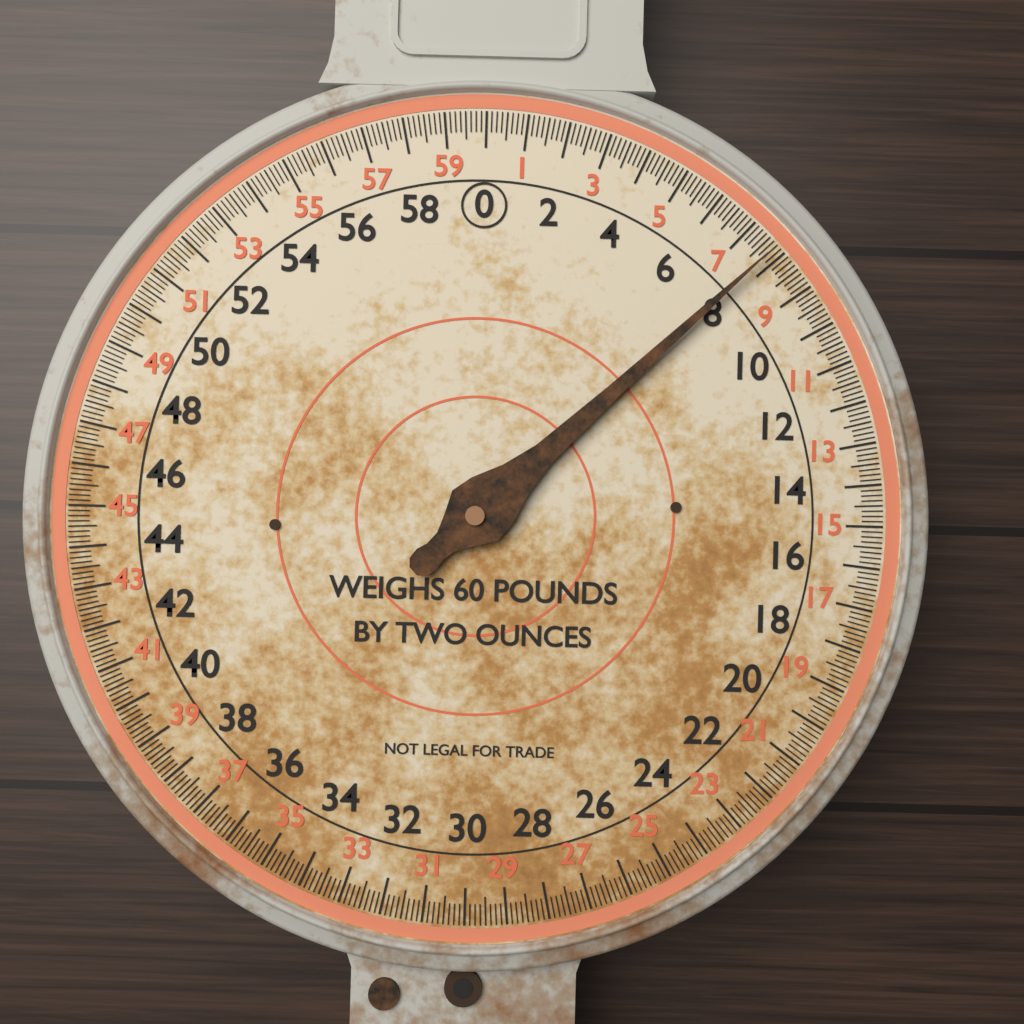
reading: 7.750 lb
